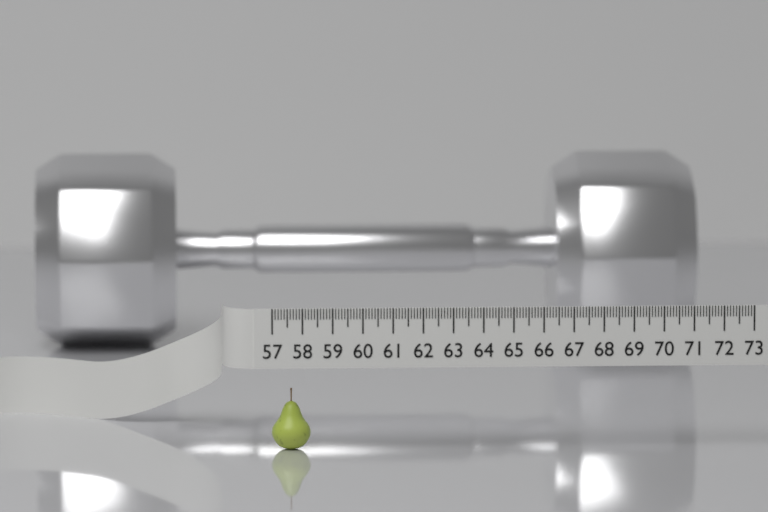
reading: 58.3 (no unit)
